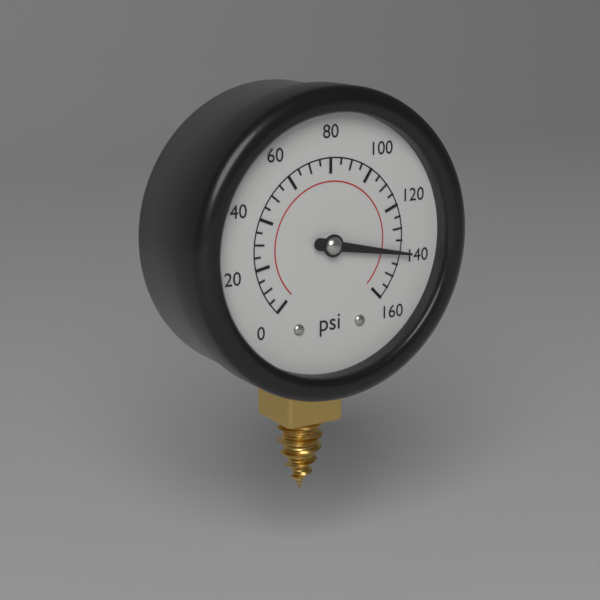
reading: 140 psi
